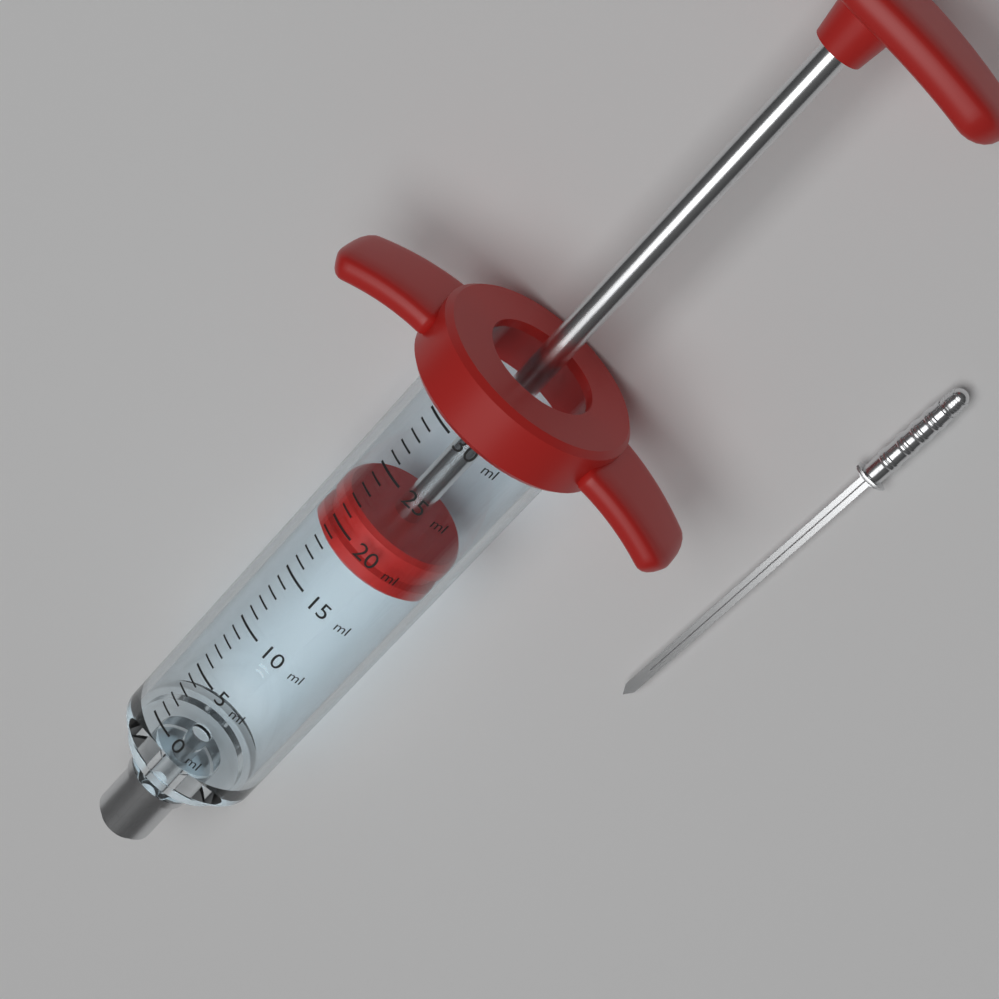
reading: 18 ml
